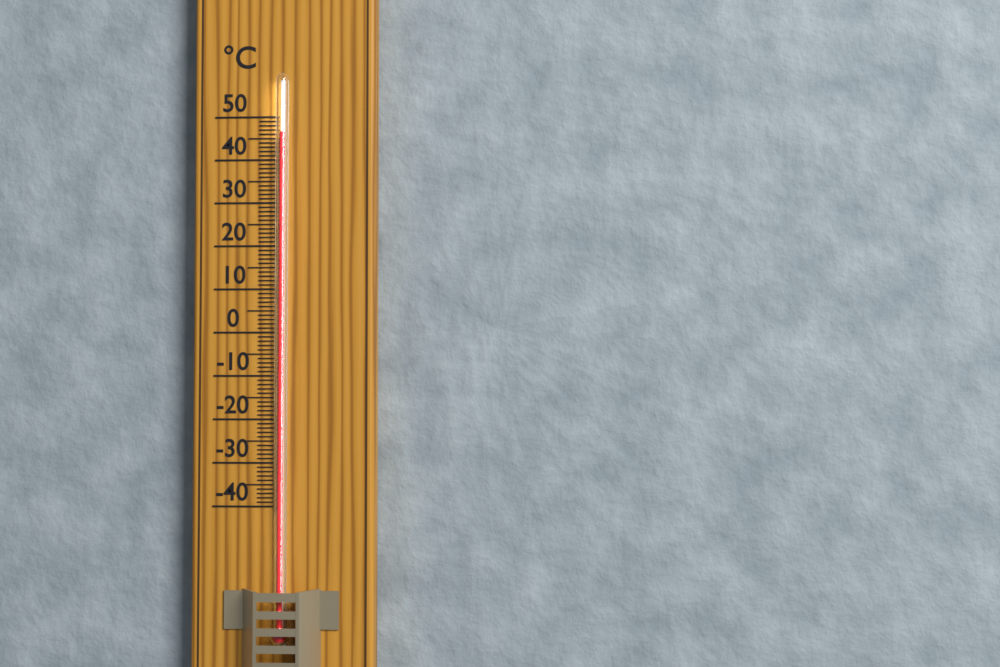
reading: 46 °C
